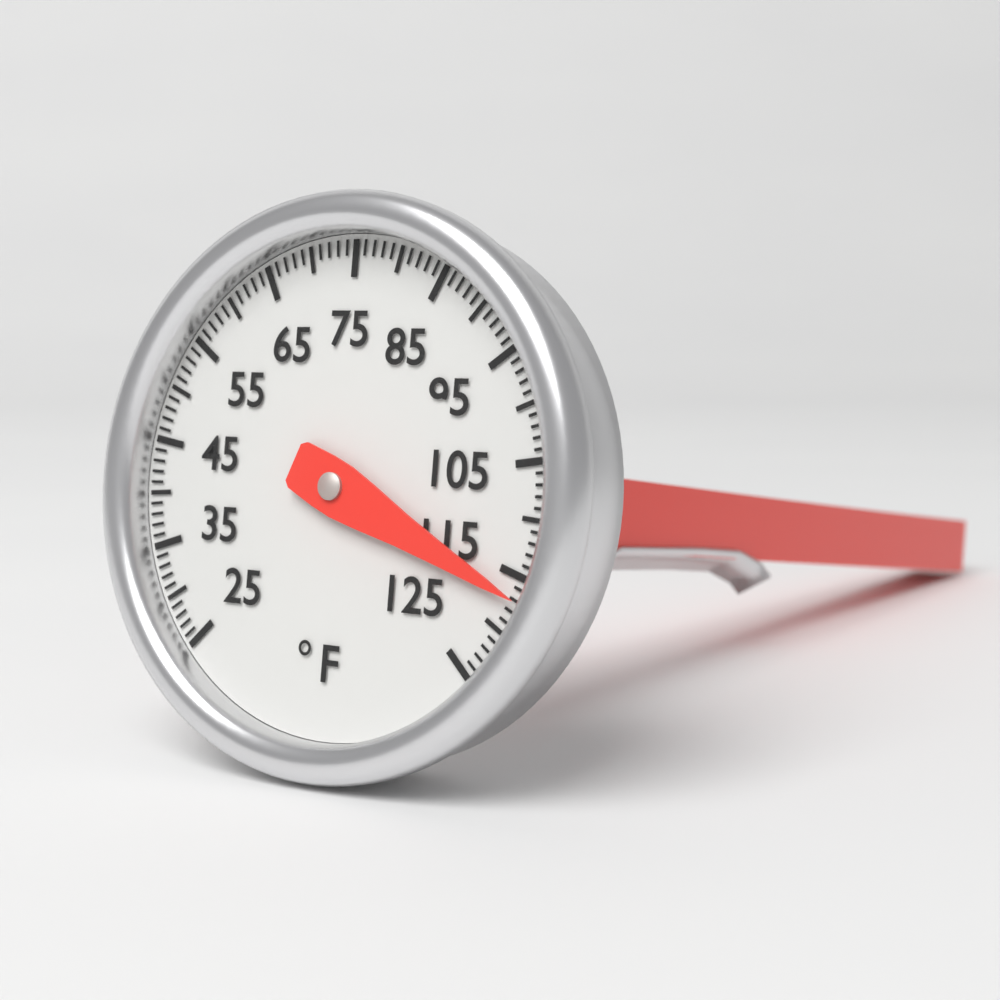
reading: 117 °F
